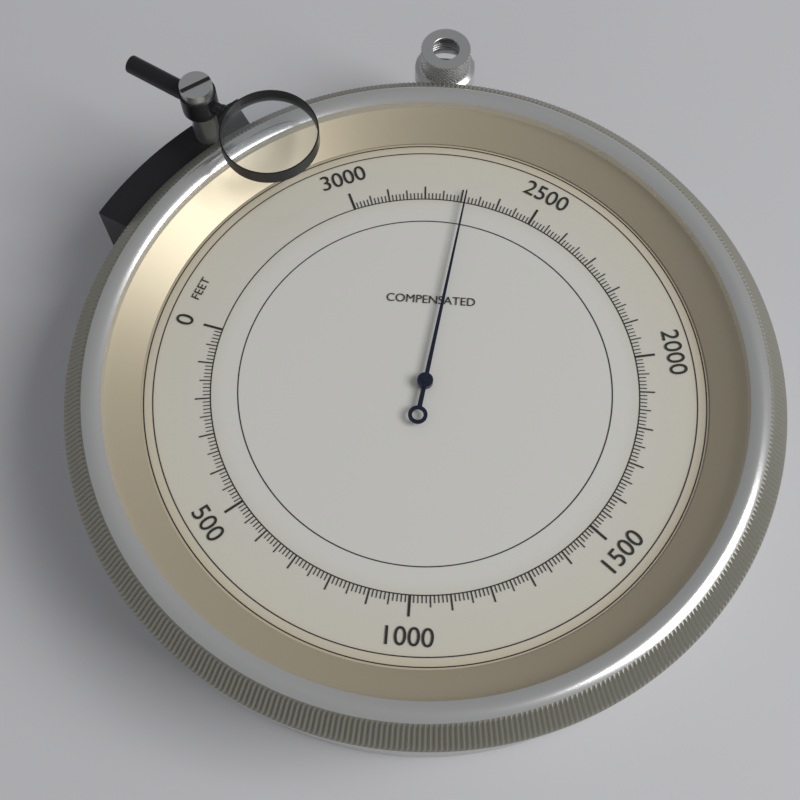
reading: 2690 feet
